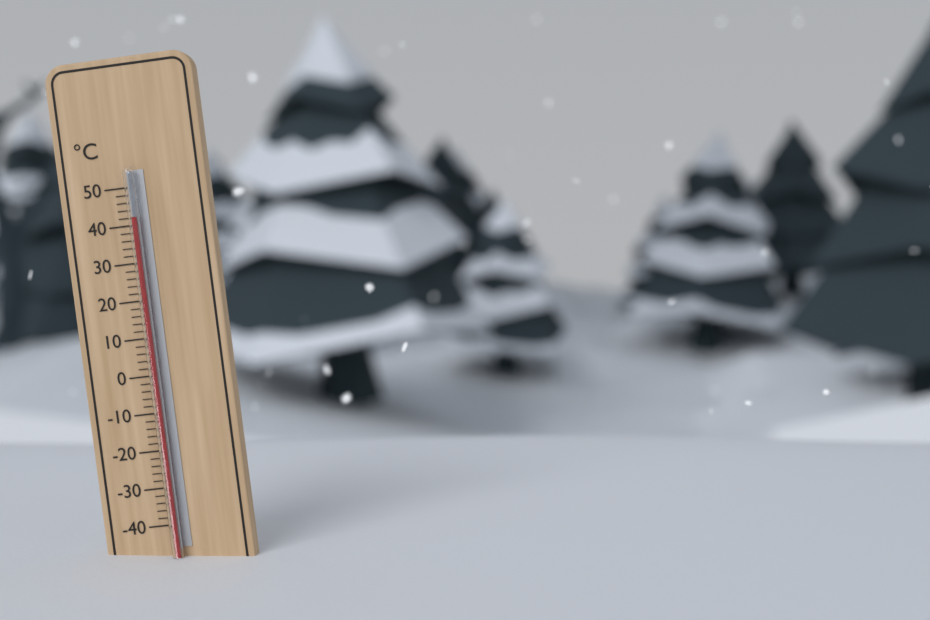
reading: 42 °C
